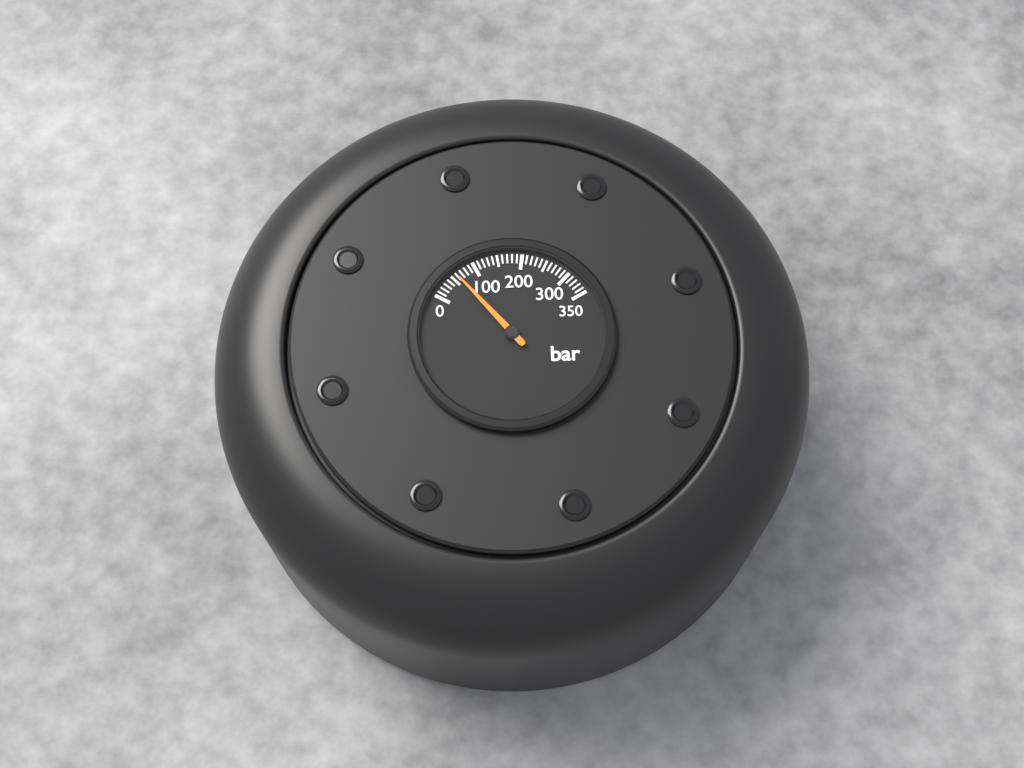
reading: 60 bar
